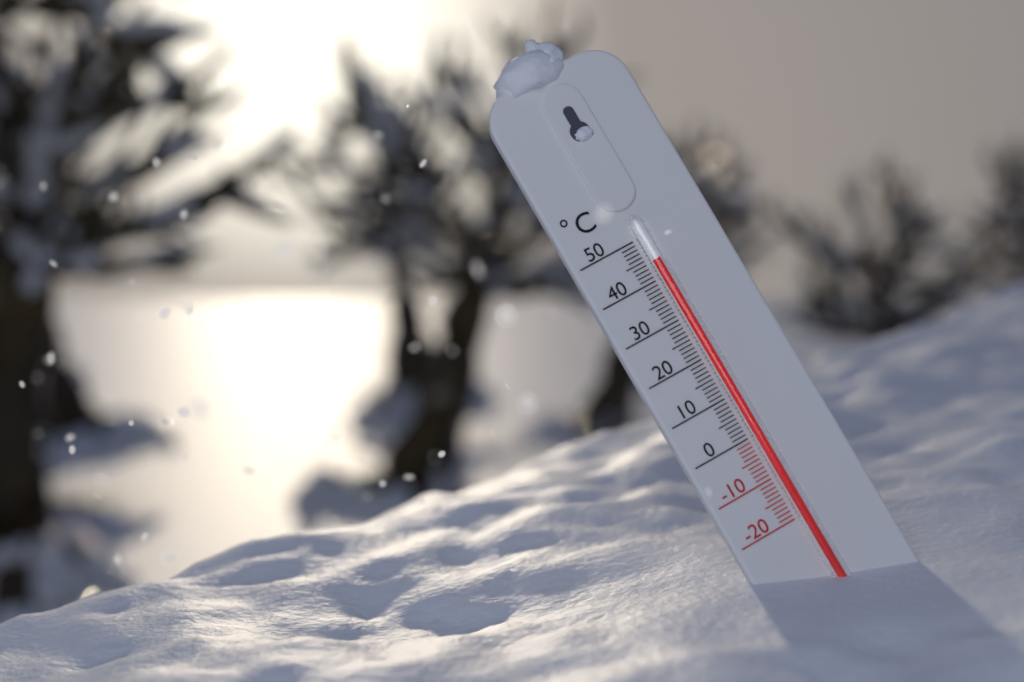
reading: 44 °C
